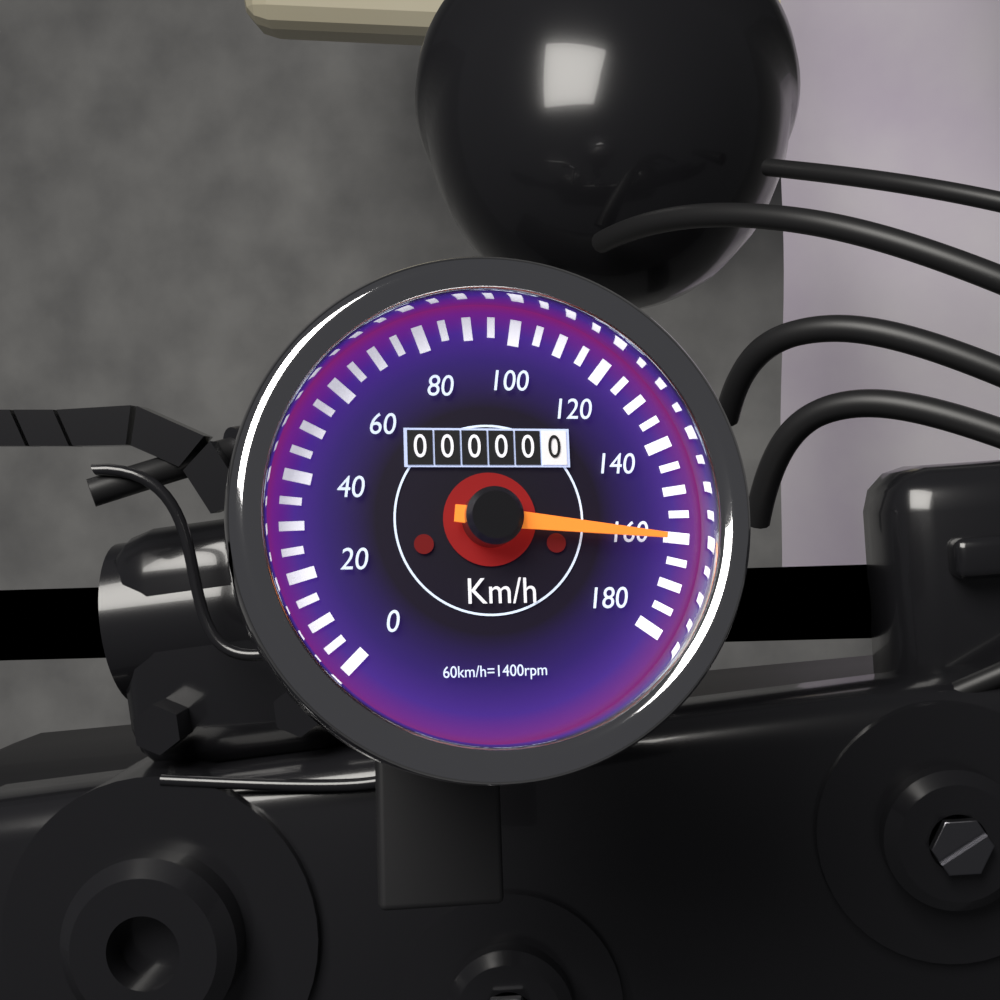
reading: 160 km/h
